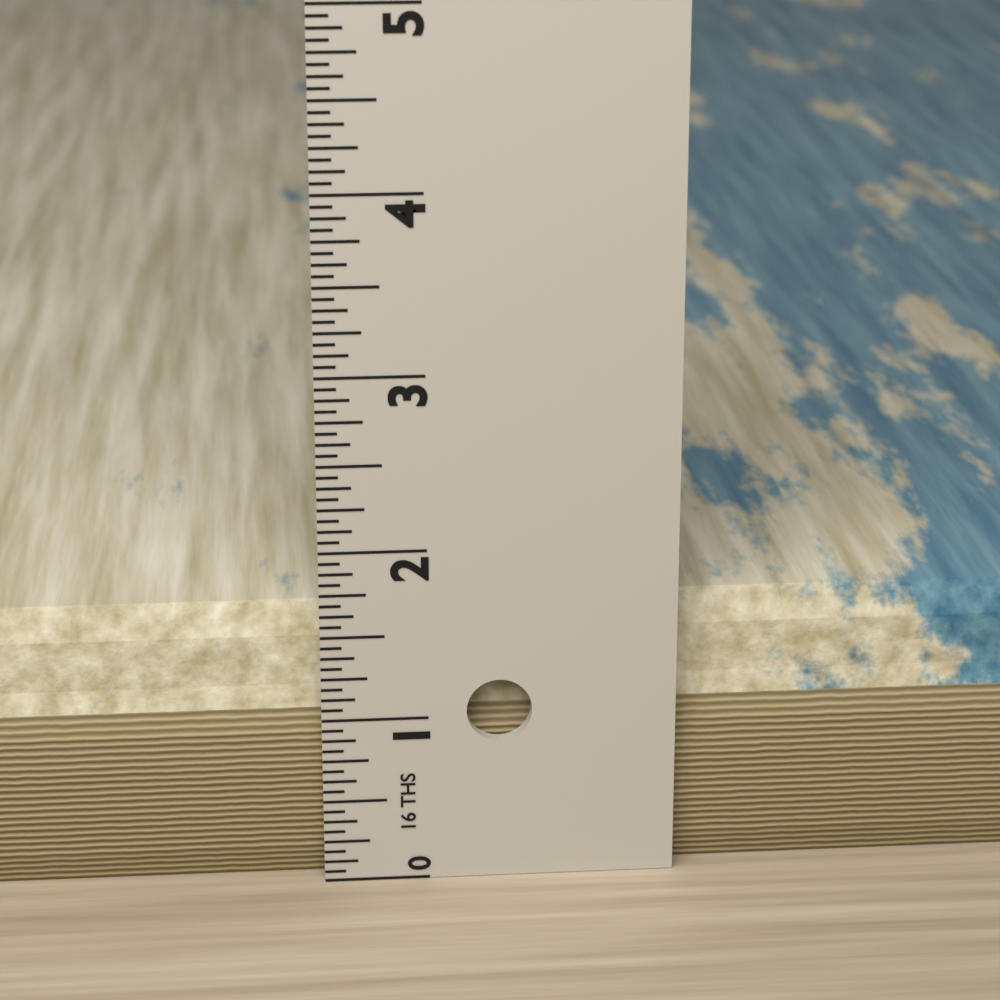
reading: 1.6250 in
